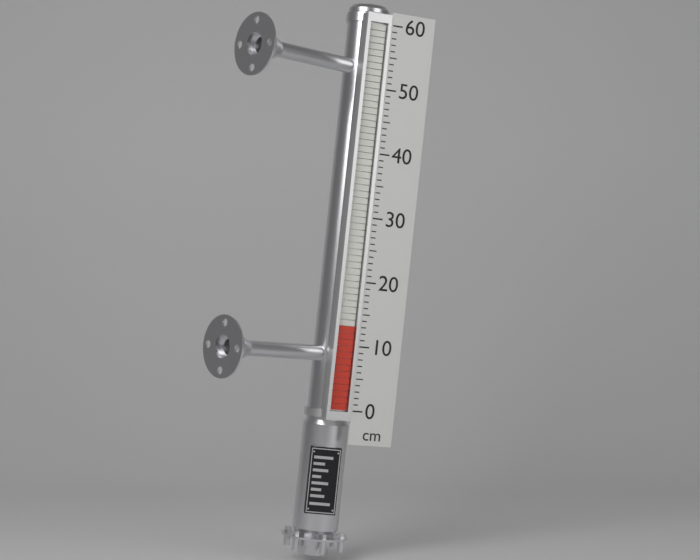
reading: 13 cm
